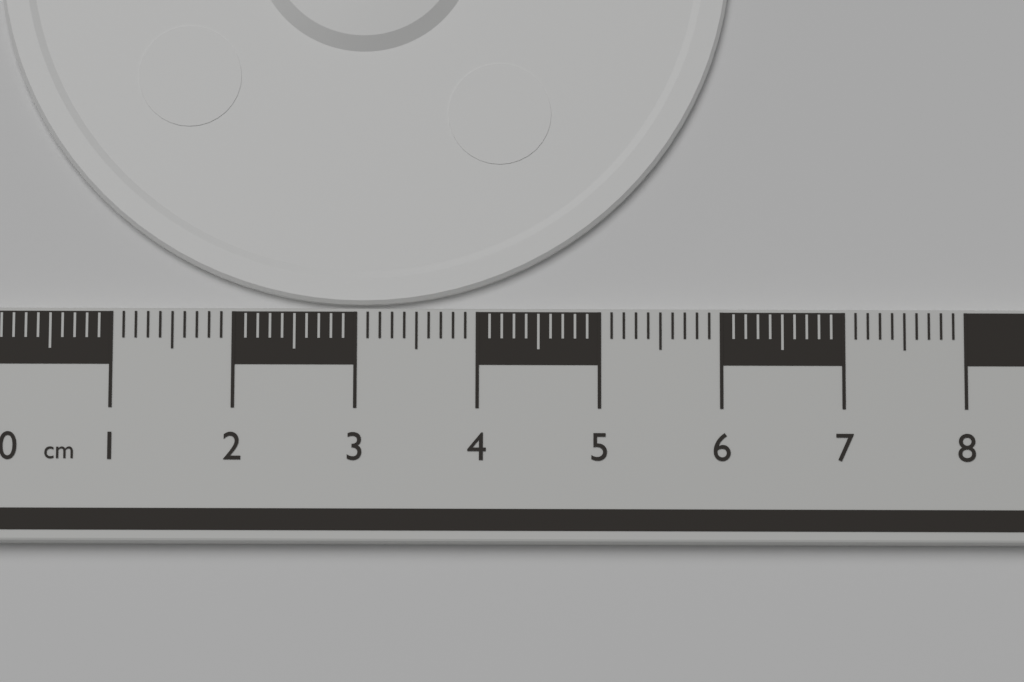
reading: 6.1 cm
